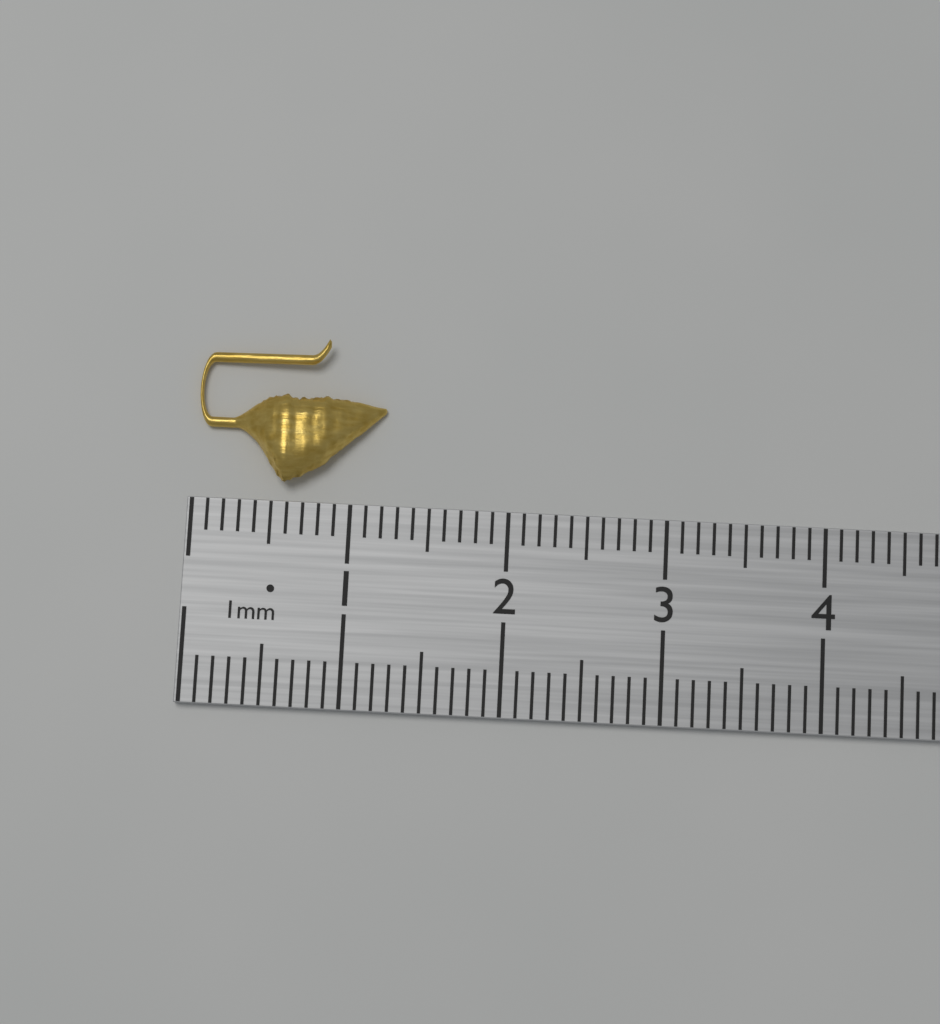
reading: 1.2 cm
